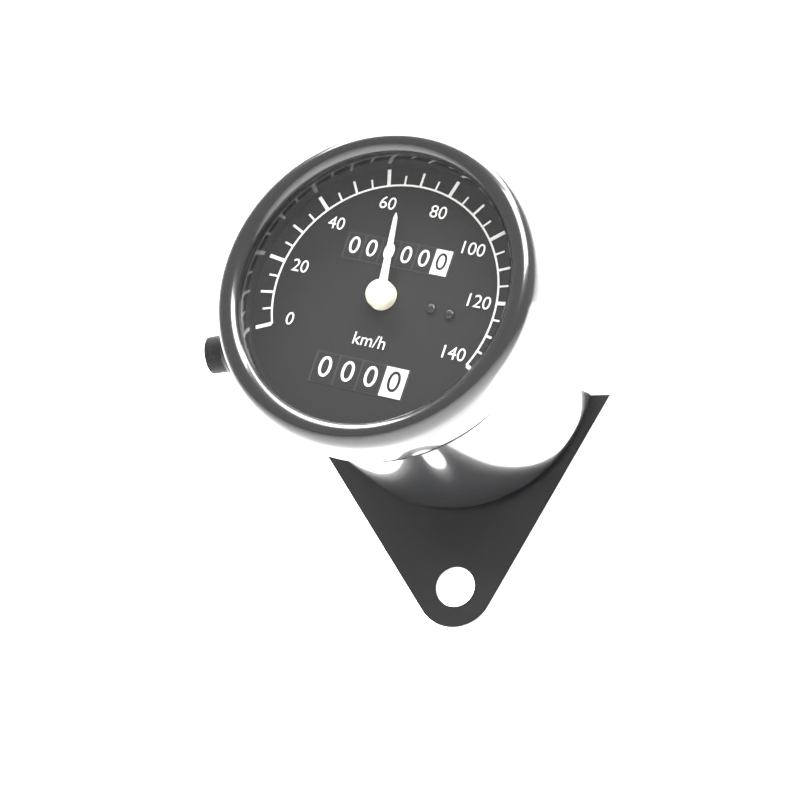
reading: 65 km/h
